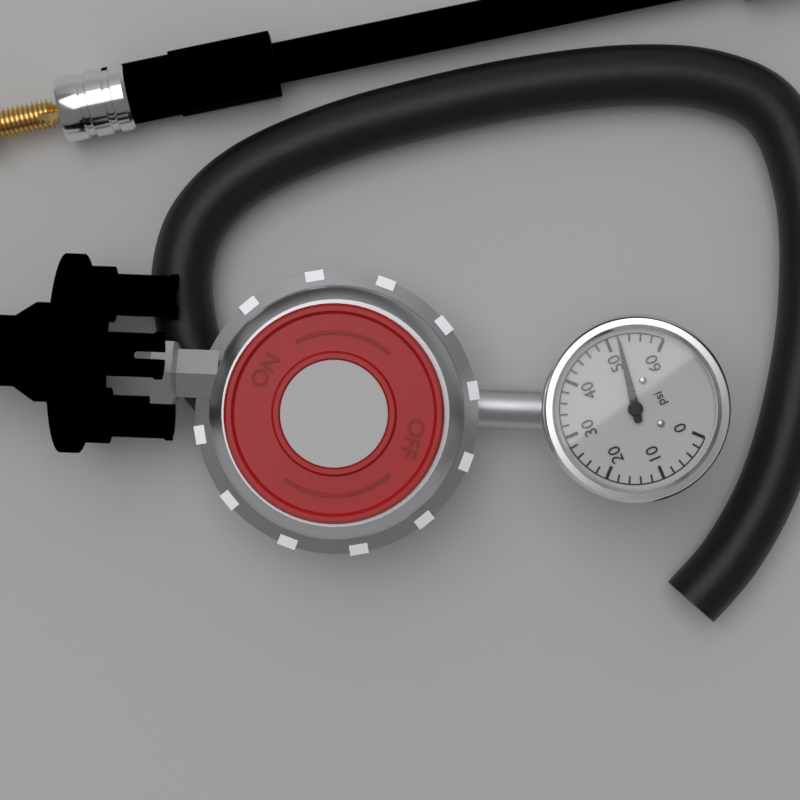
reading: 52 psi
